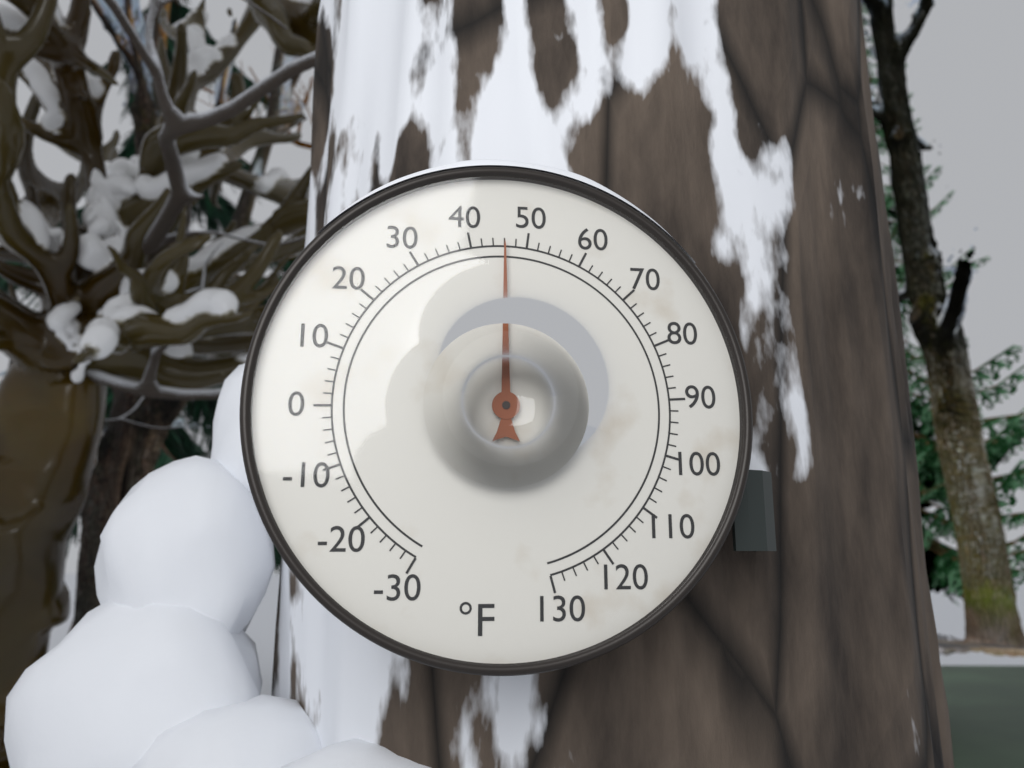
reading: 46 °F
